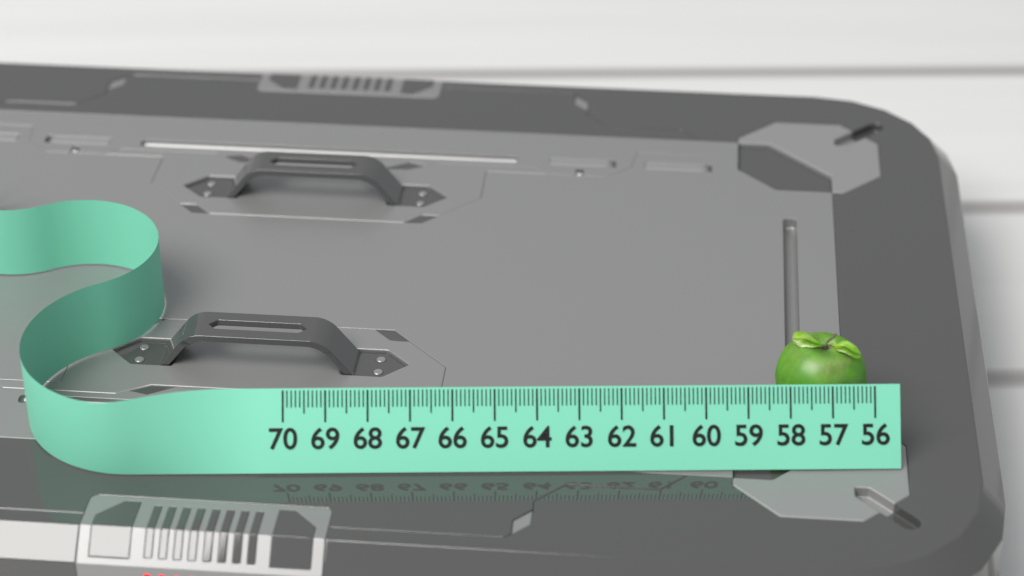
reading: 58.2 (no unit)
